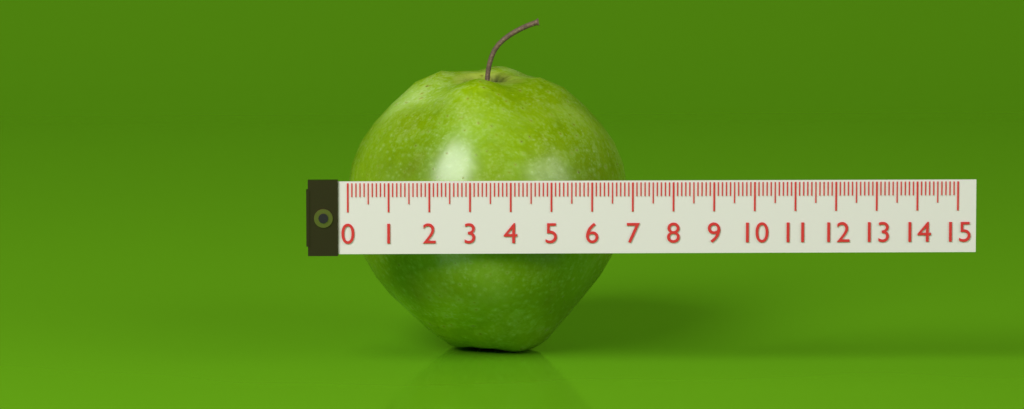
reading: 7.0 (no unit)
